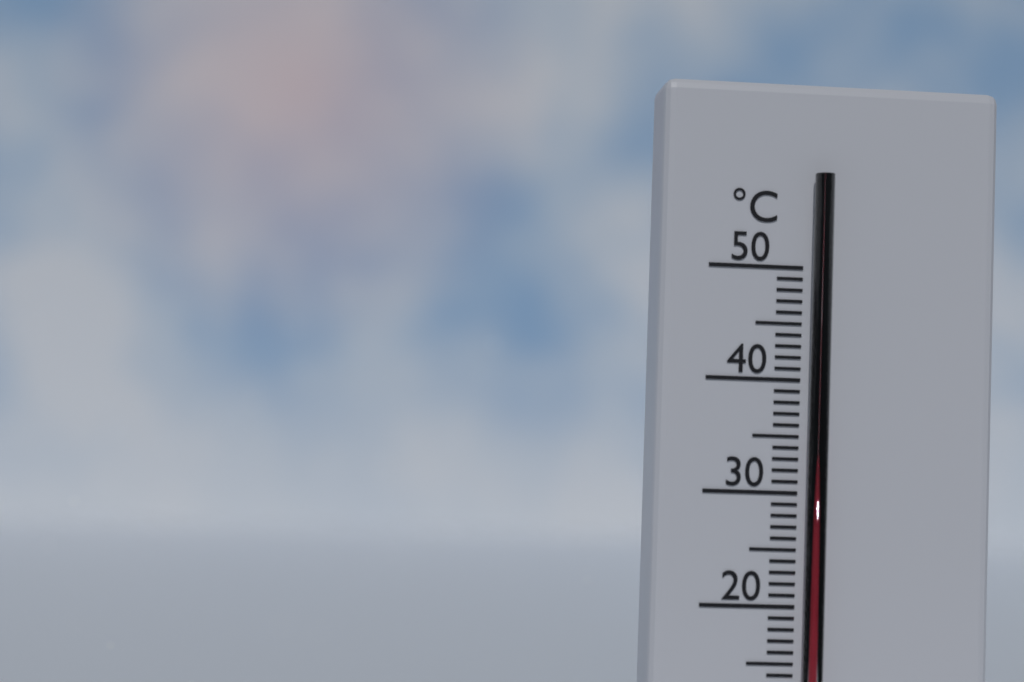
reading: 35 °C
